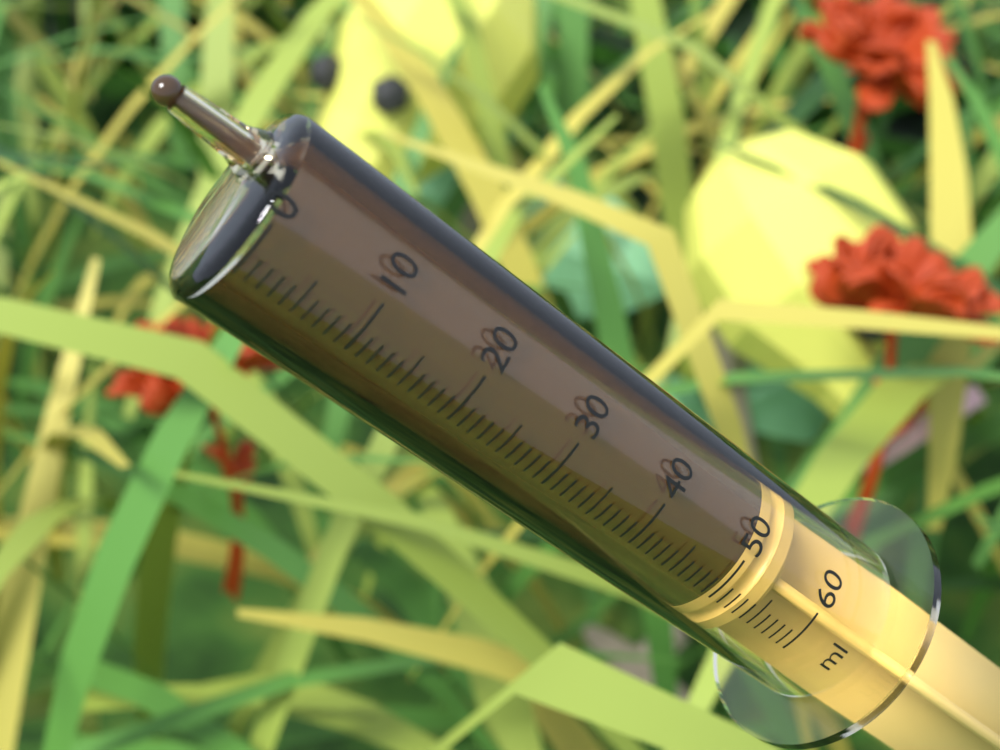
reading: 50 ml
